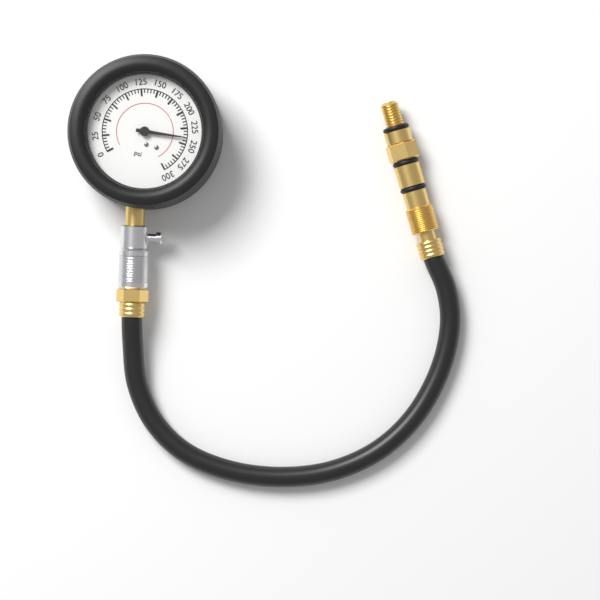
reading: 240 psi
